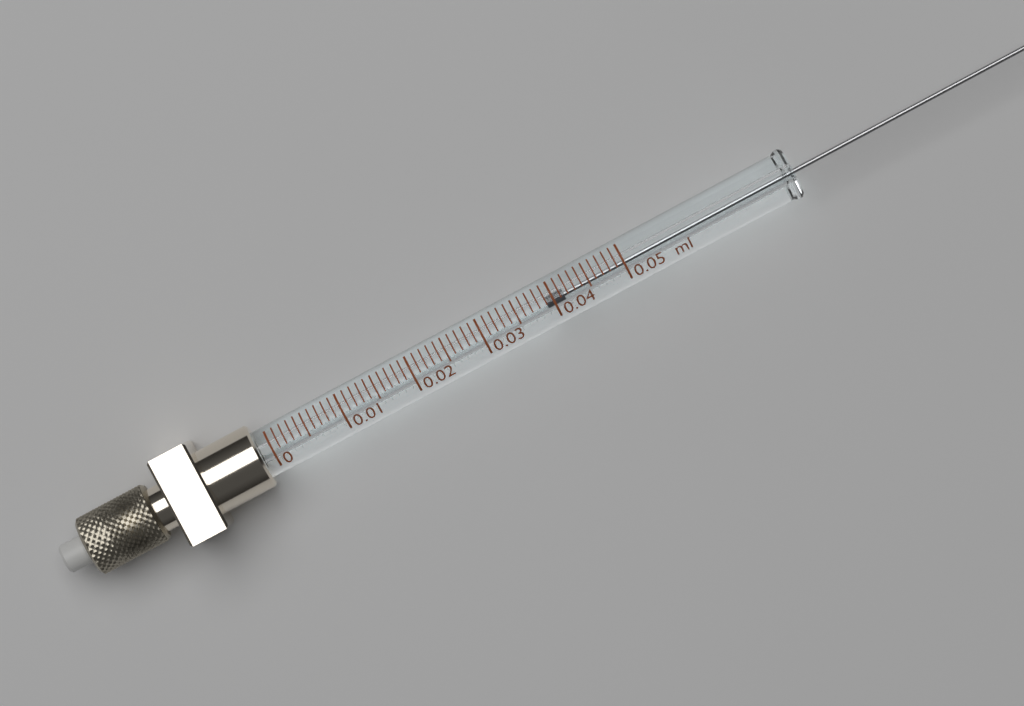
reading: 0.039 ml
